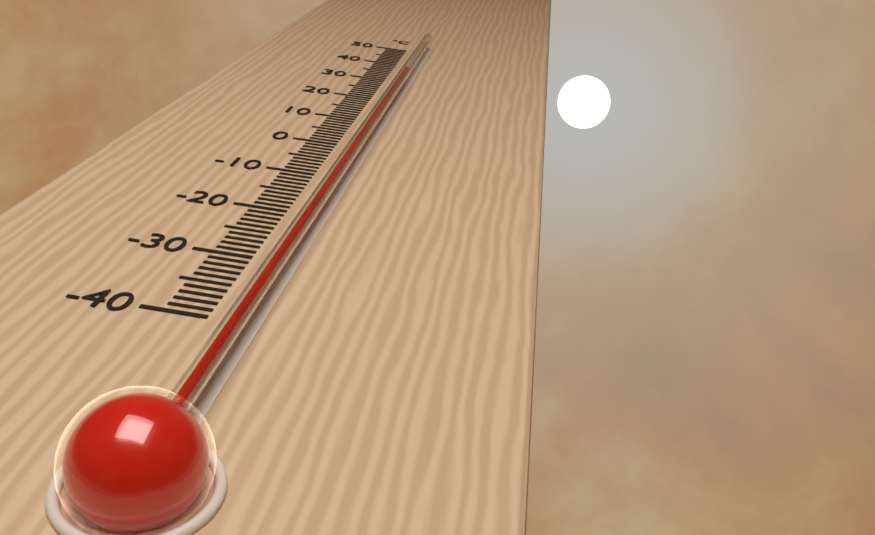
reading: 31 °C
